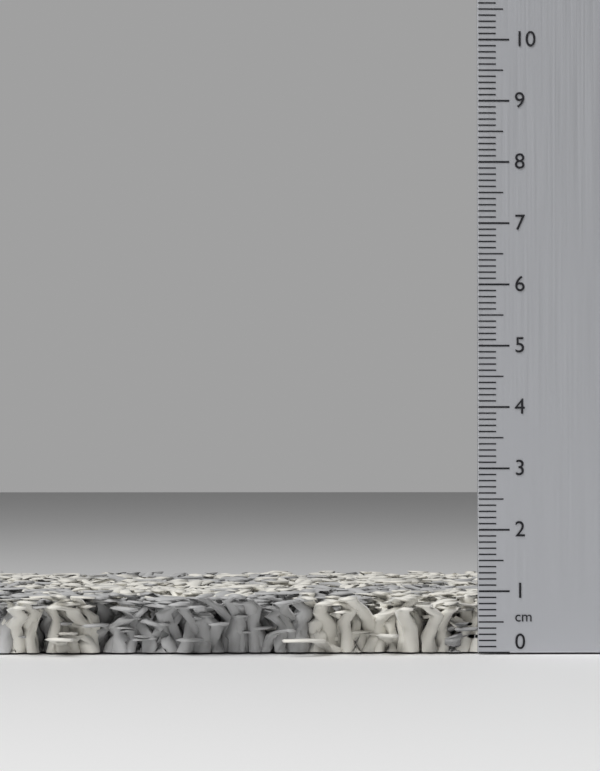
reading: 1.0 cm
